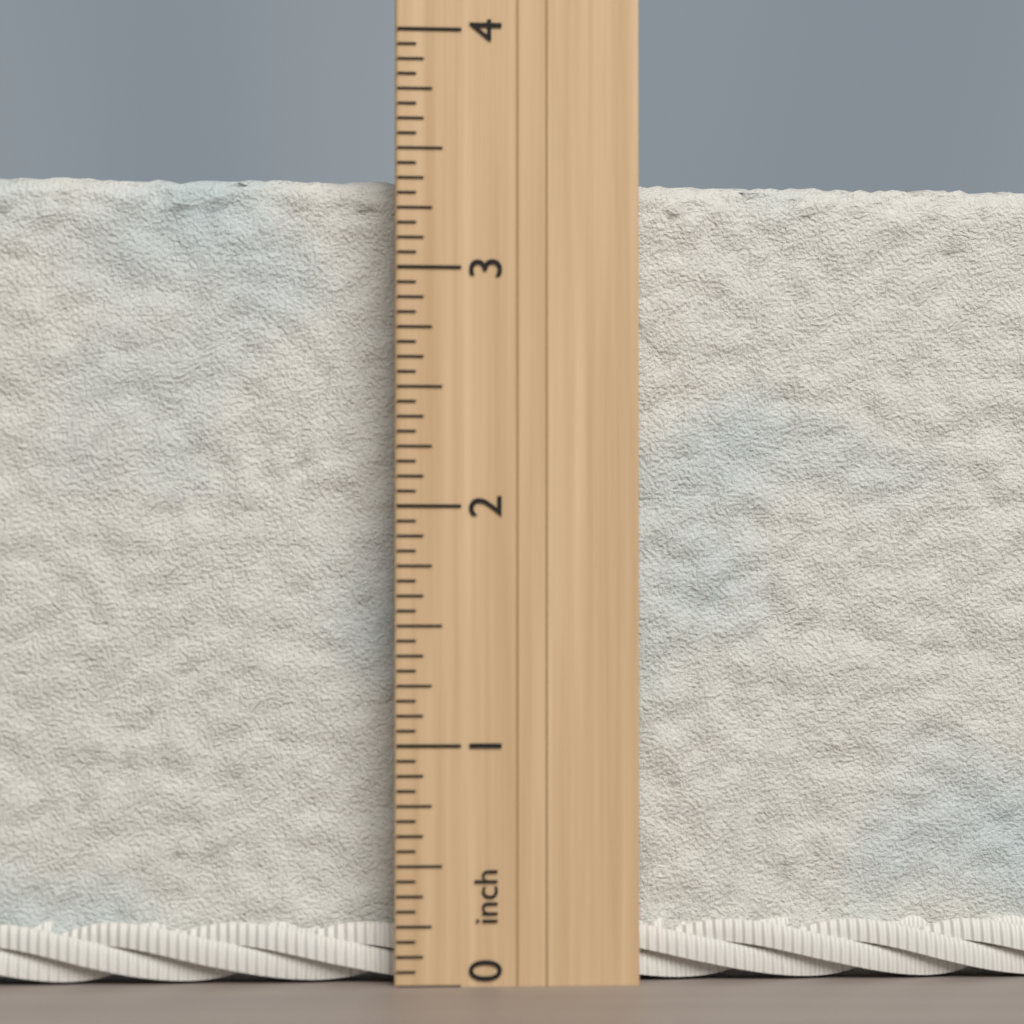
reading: 3.4375 inch
